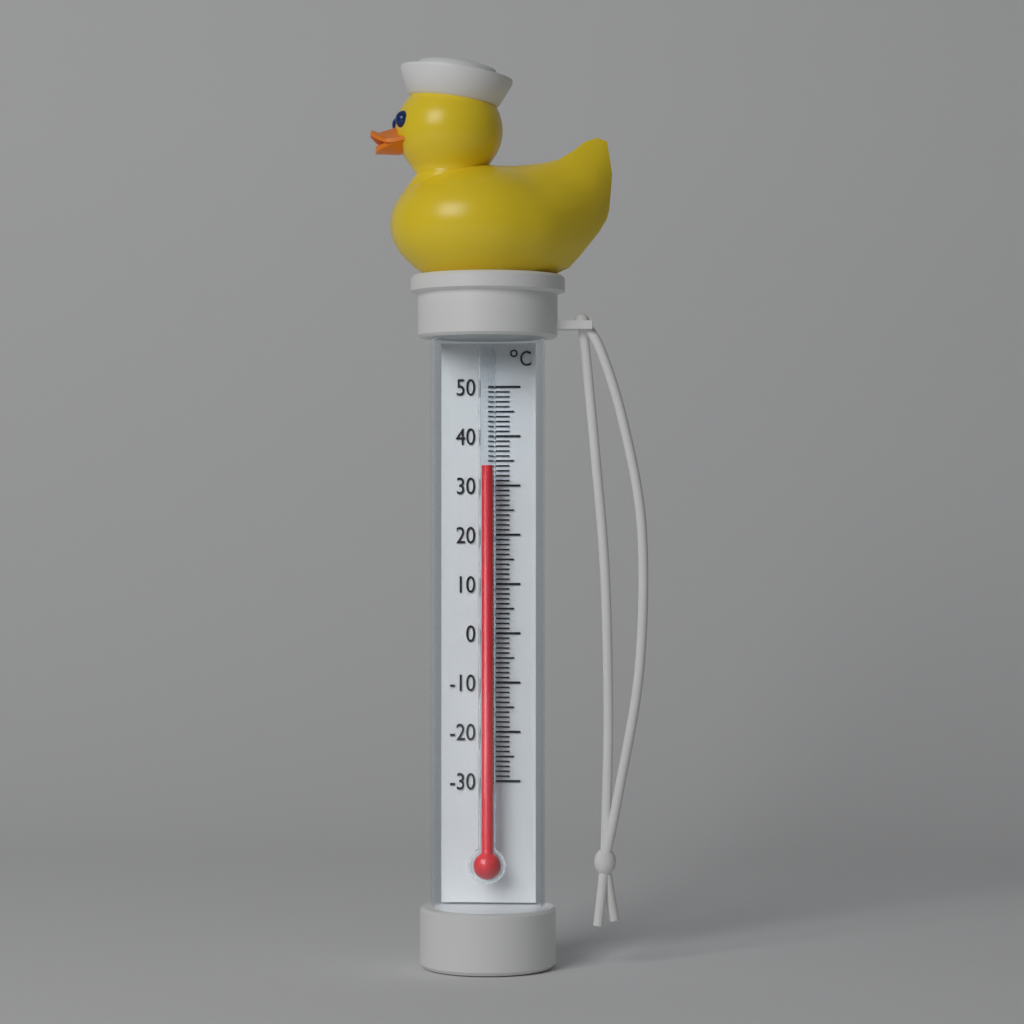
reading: 34 °C
